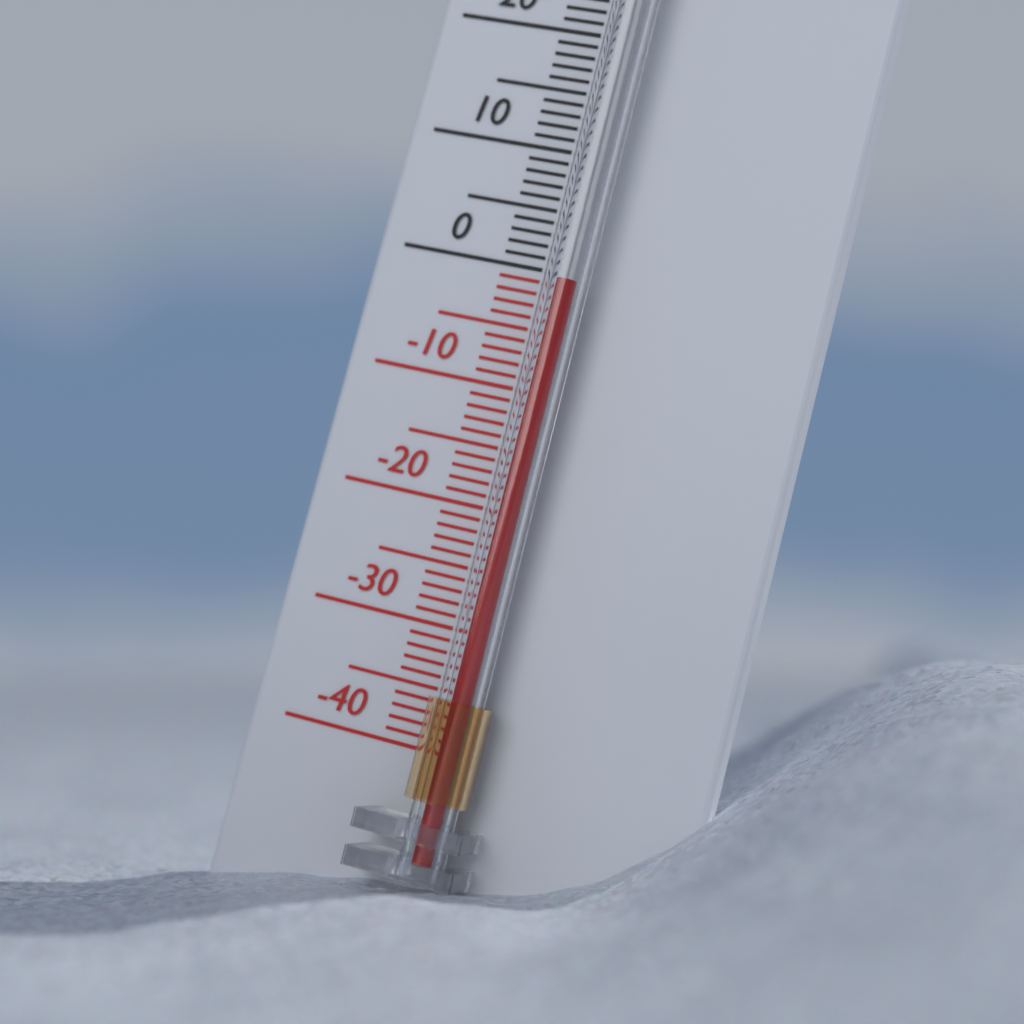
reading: -1 °C
